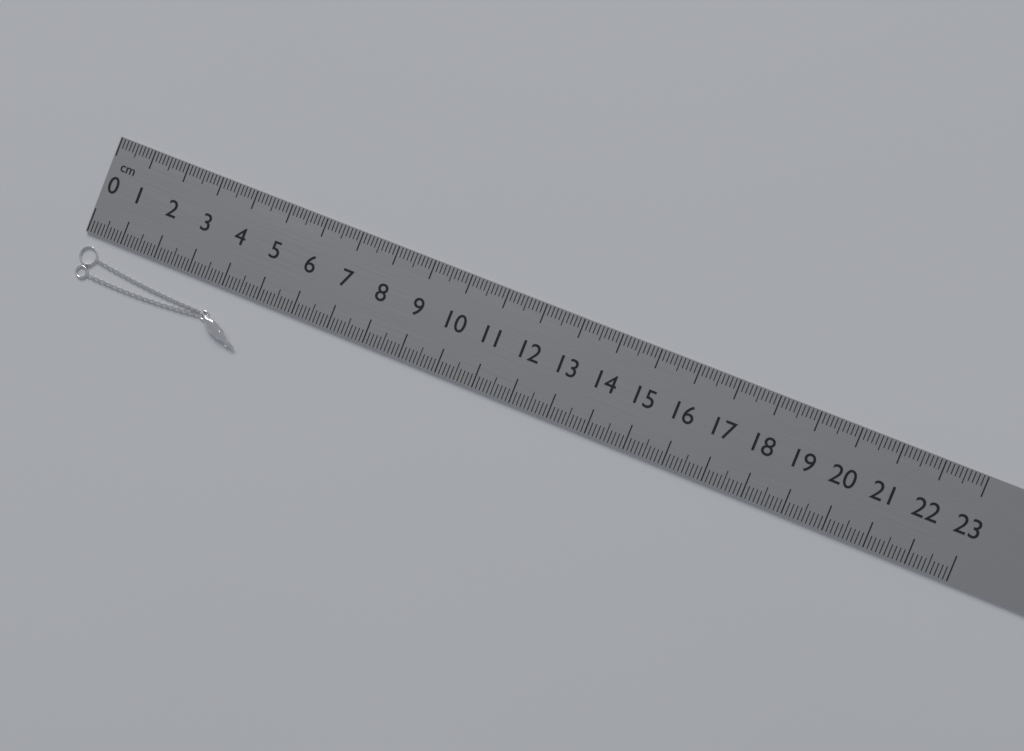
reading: 4.9 cm
